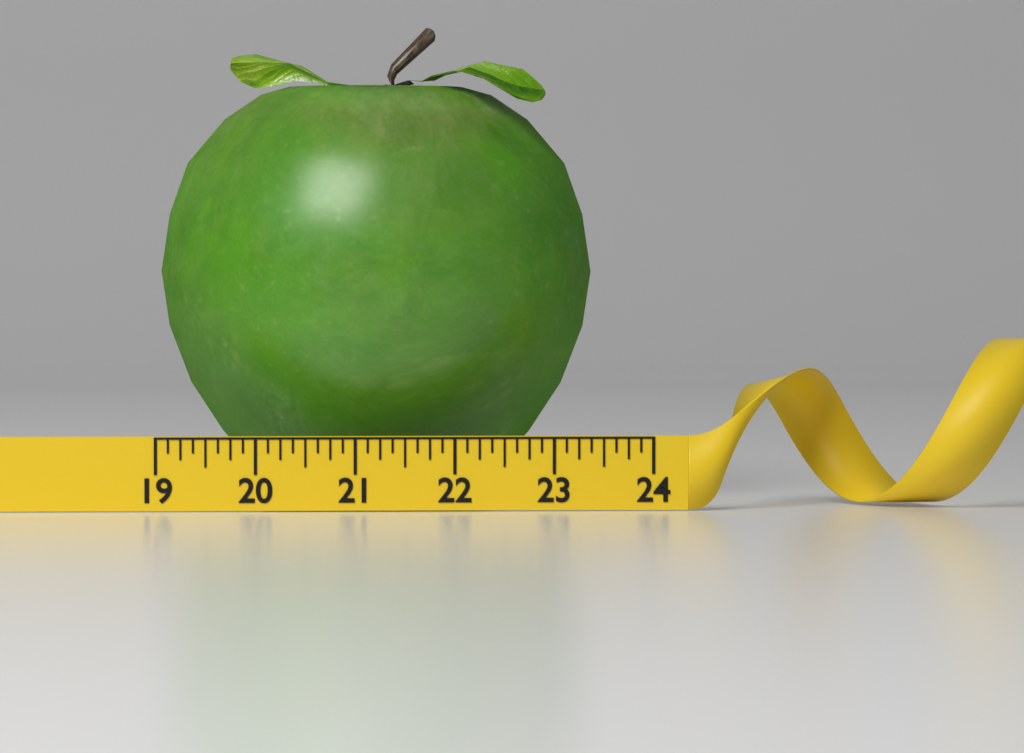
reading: 23.500 (no unit)
